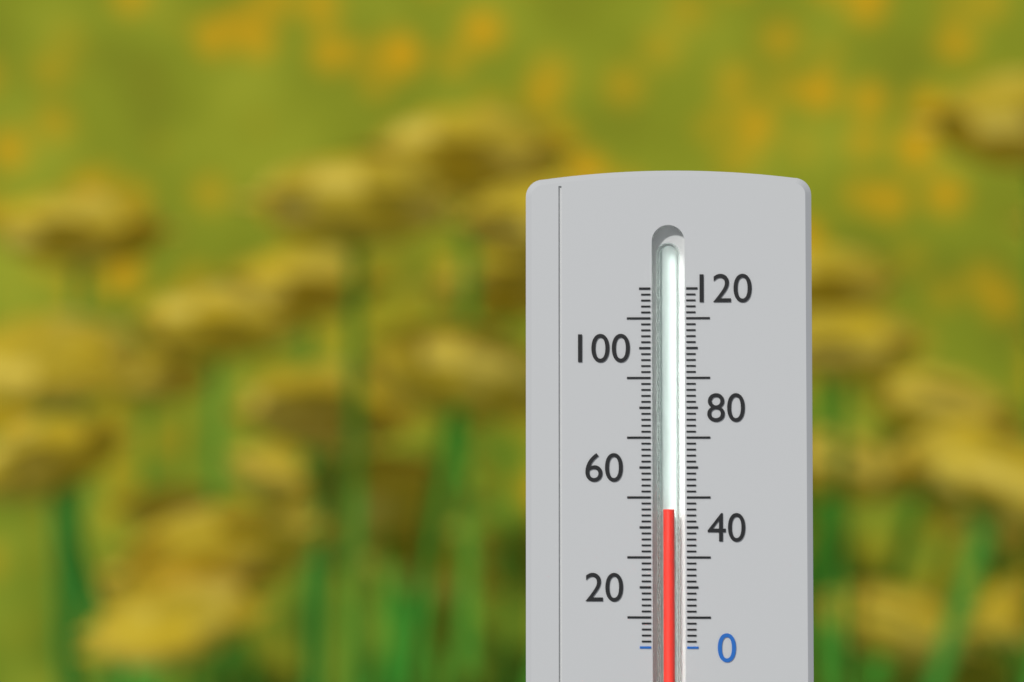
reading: 46 (no unit)
